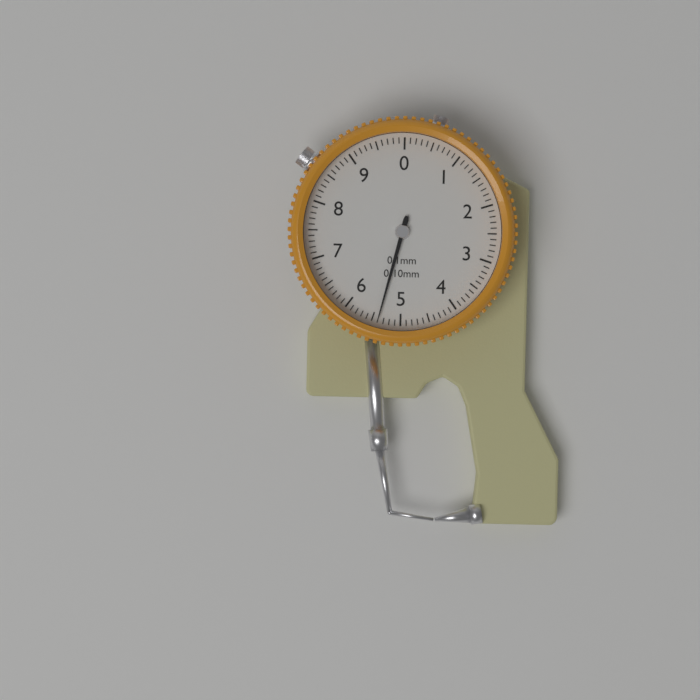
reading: 5.4 mm
